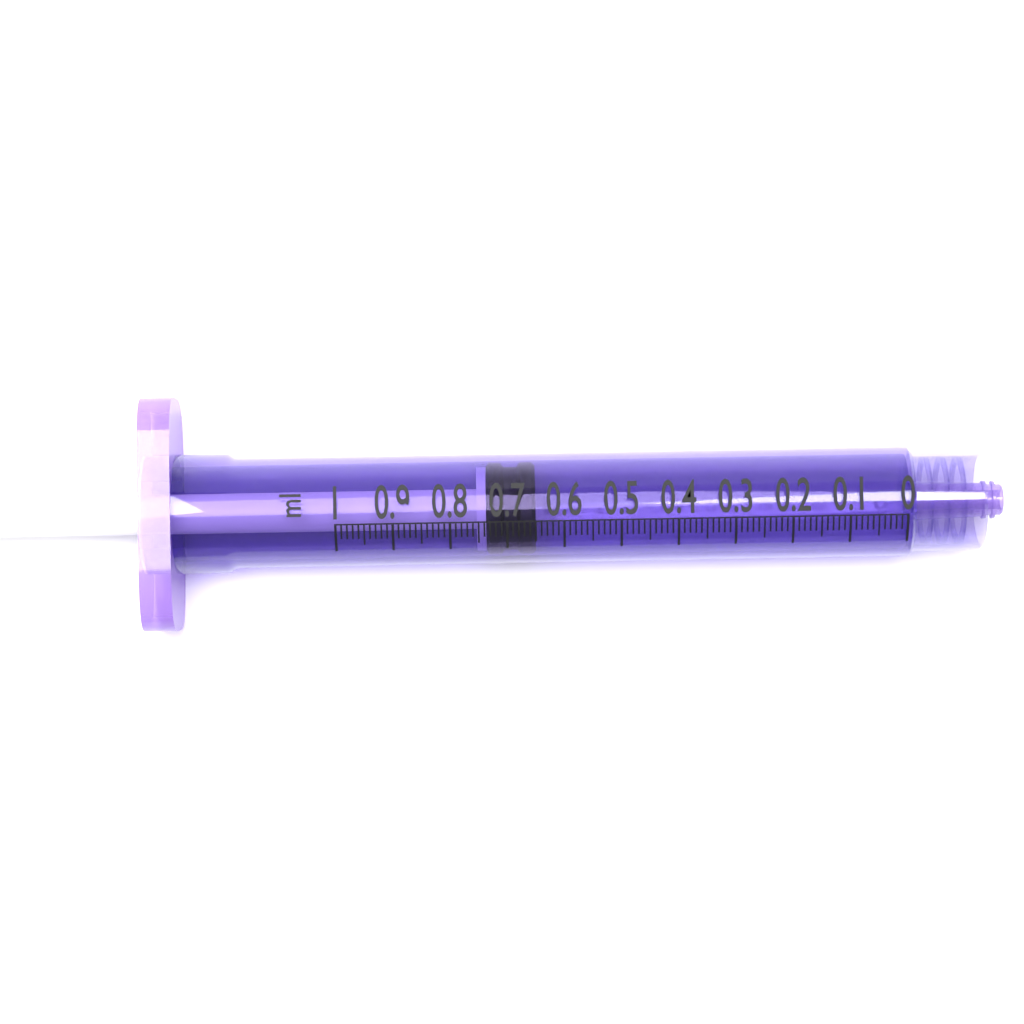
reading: 0.65 ml
